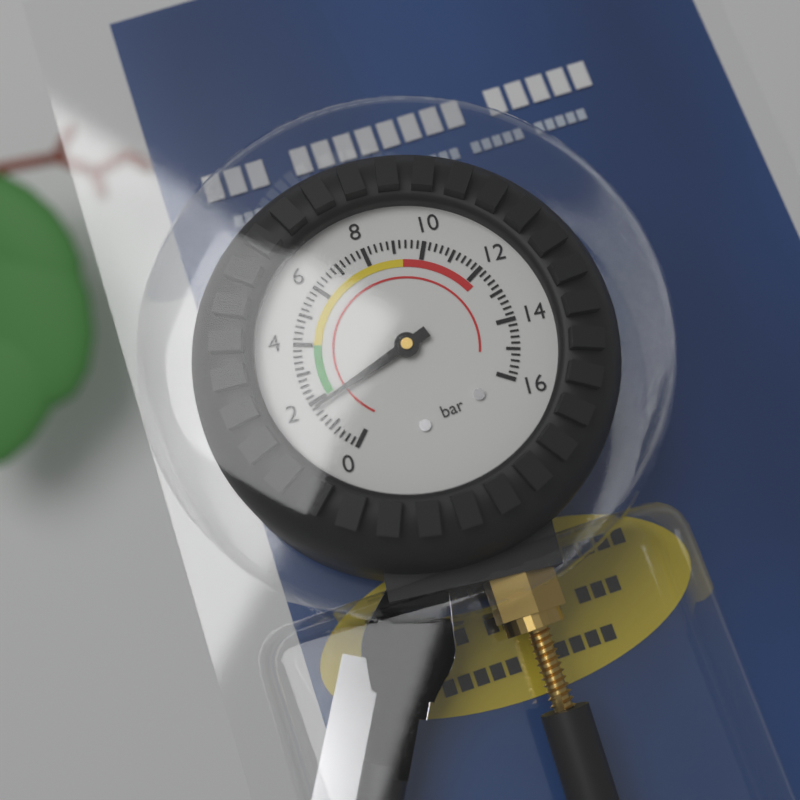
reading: 1.8 bar
